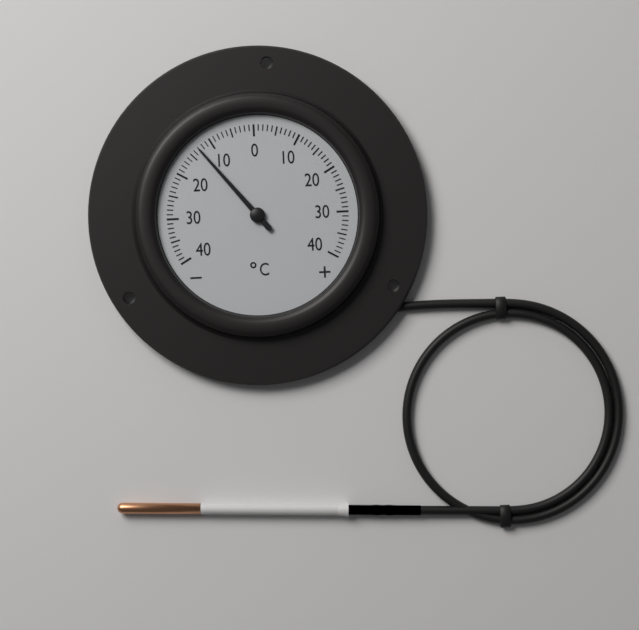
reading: -13 °C
